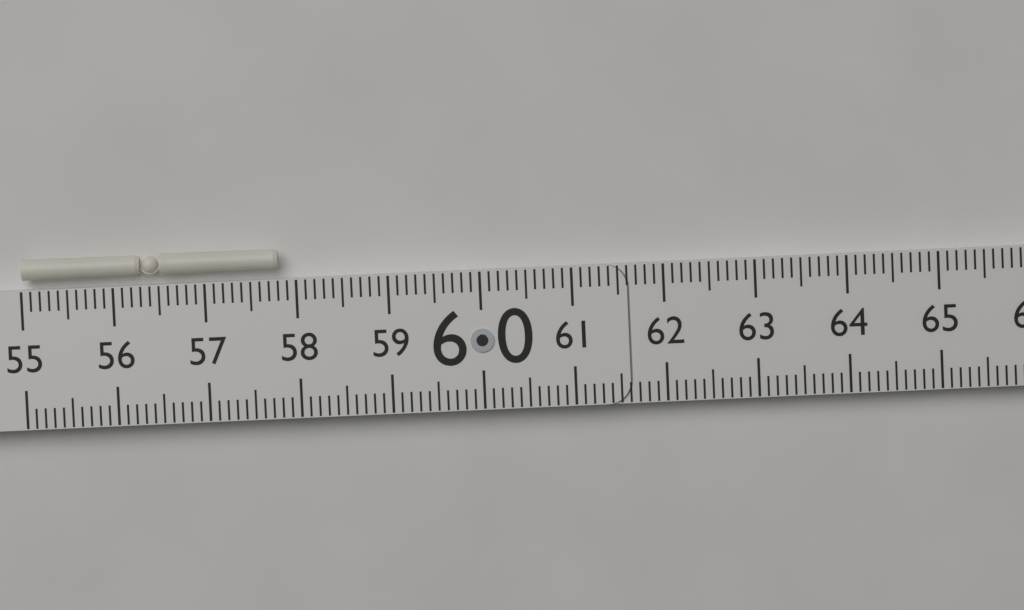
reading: 57.8 (no unit)
